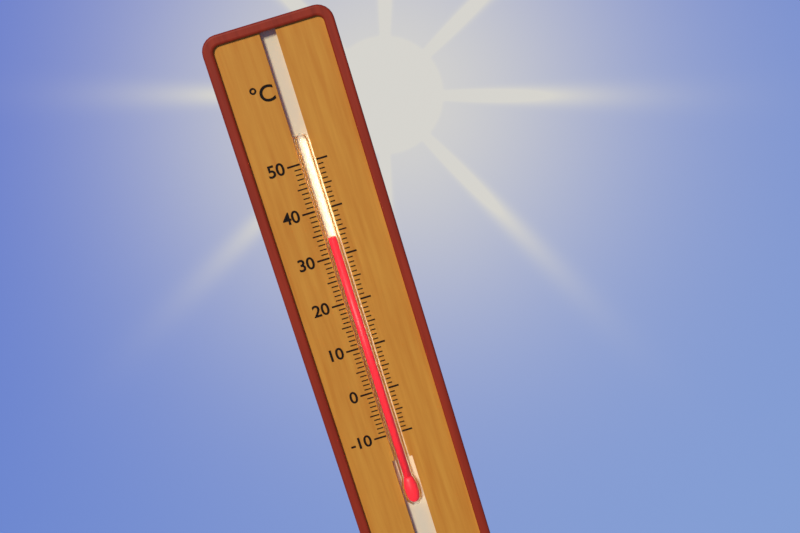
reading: 34 °C
